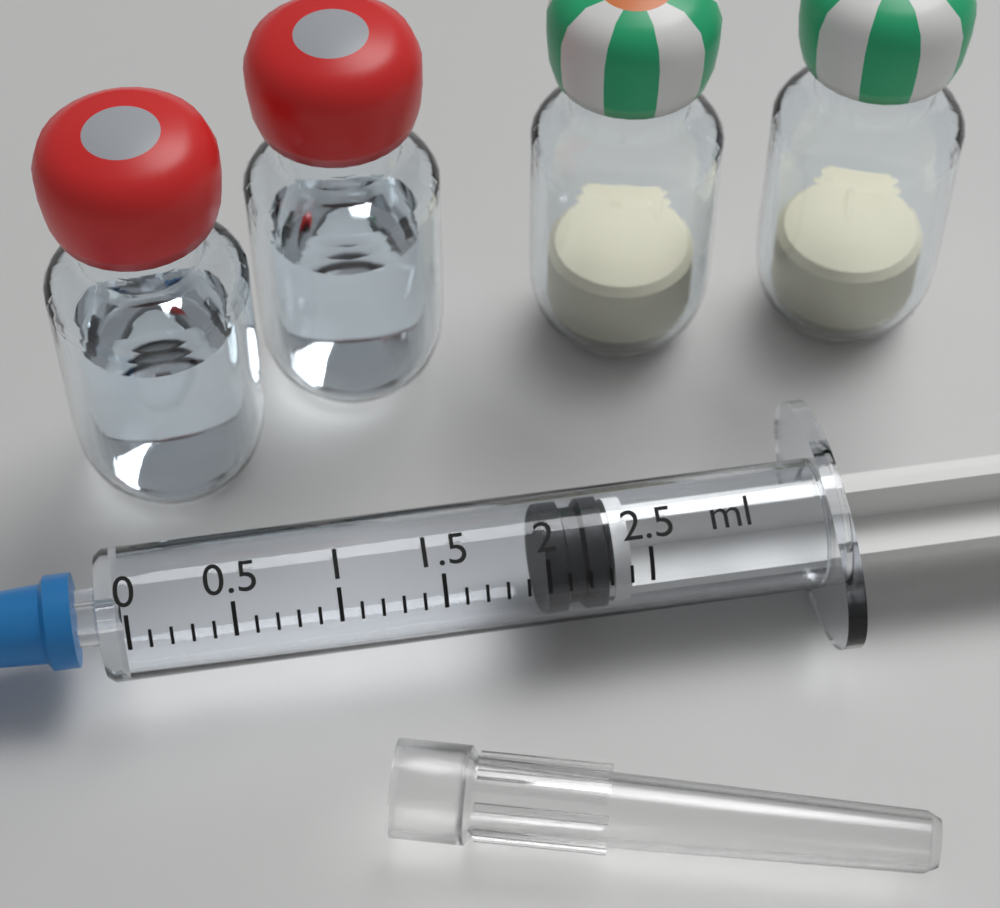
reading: 2.0 ml
